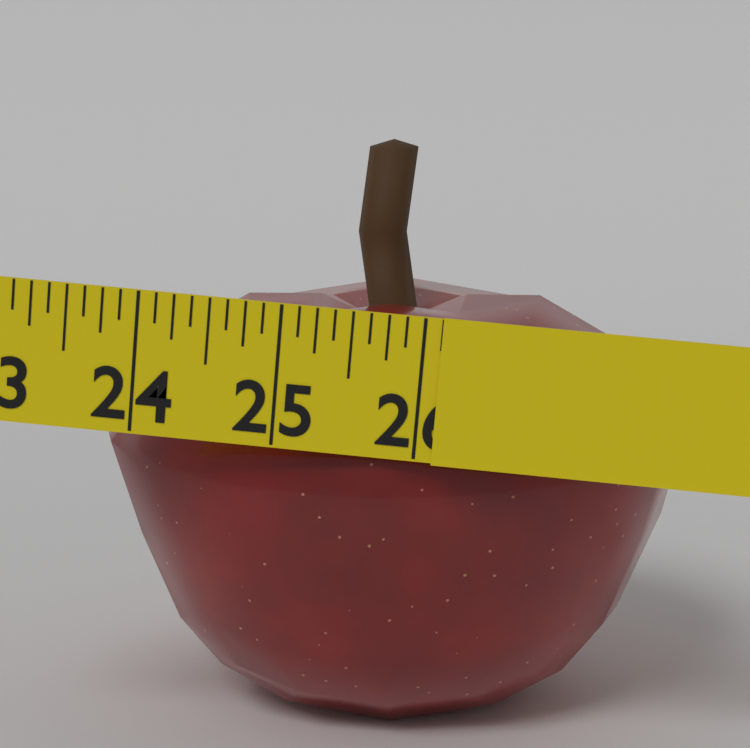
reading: 26.125 in
